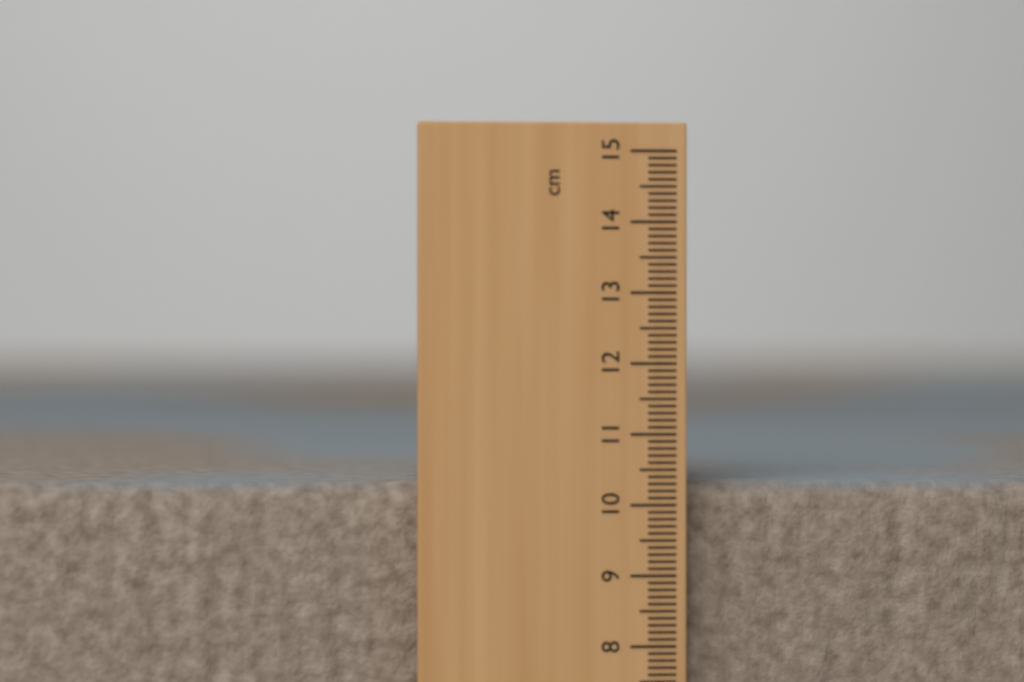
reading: 10.3 cm
